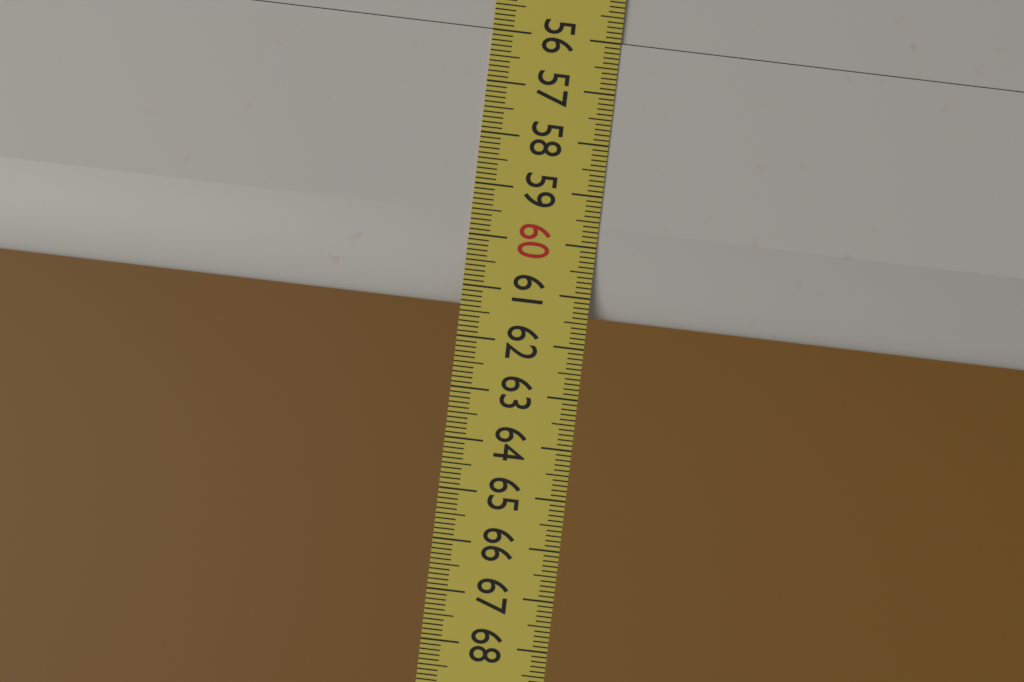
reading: 61.4 (no unit)
